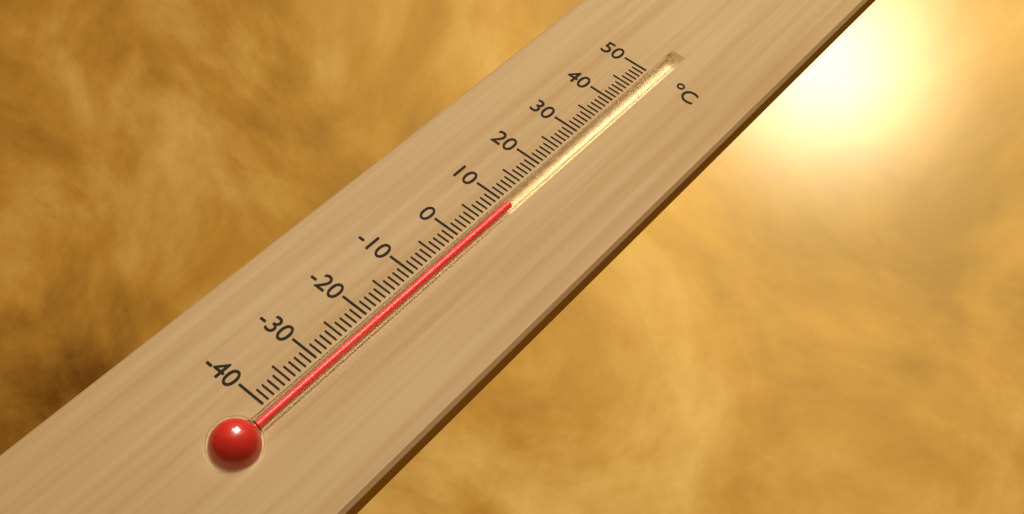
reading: 10 °C
